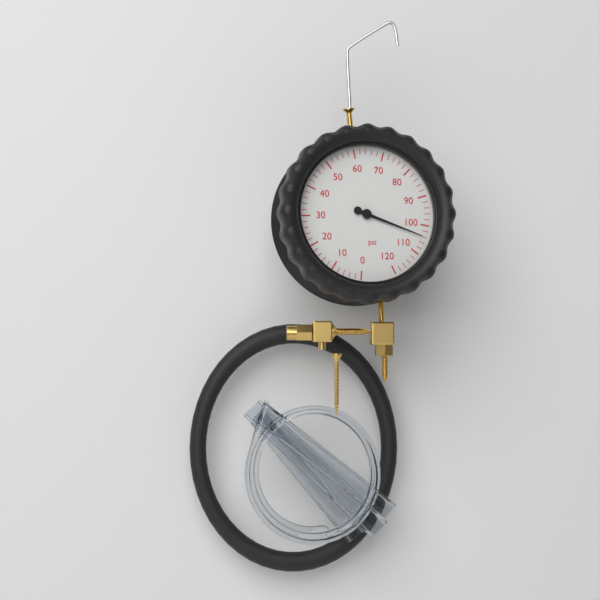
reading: 104 psi
